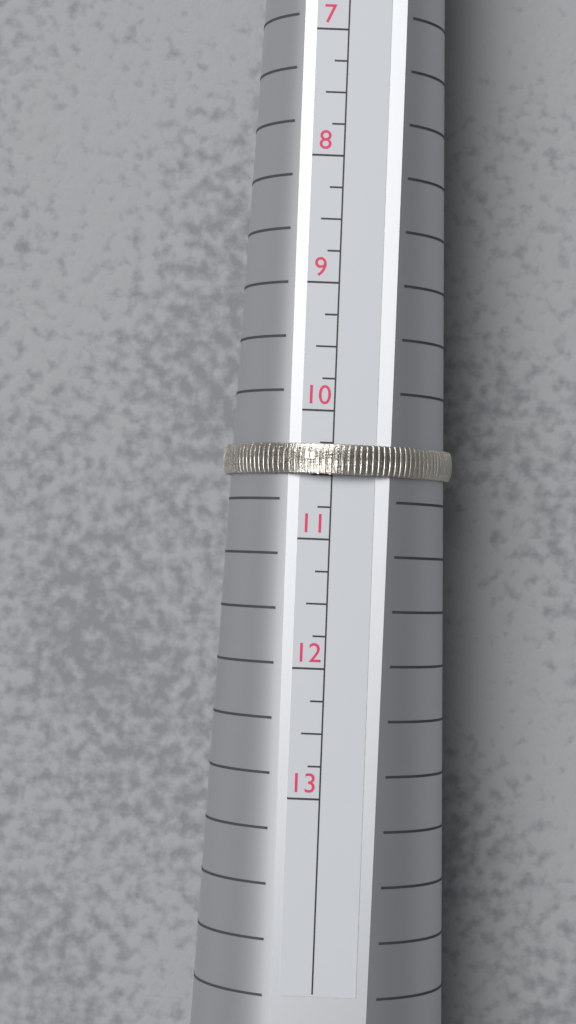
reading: 10.50 US
